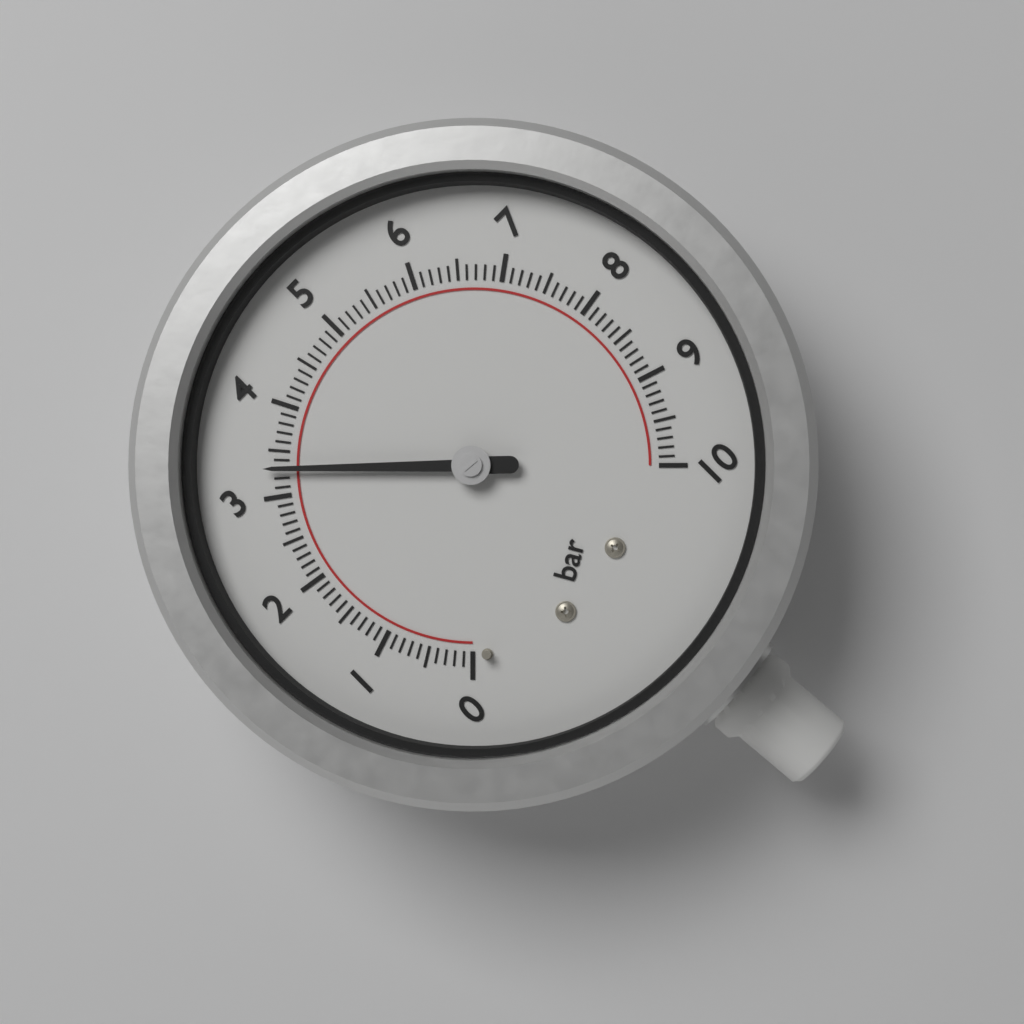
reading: 3.3 bar
